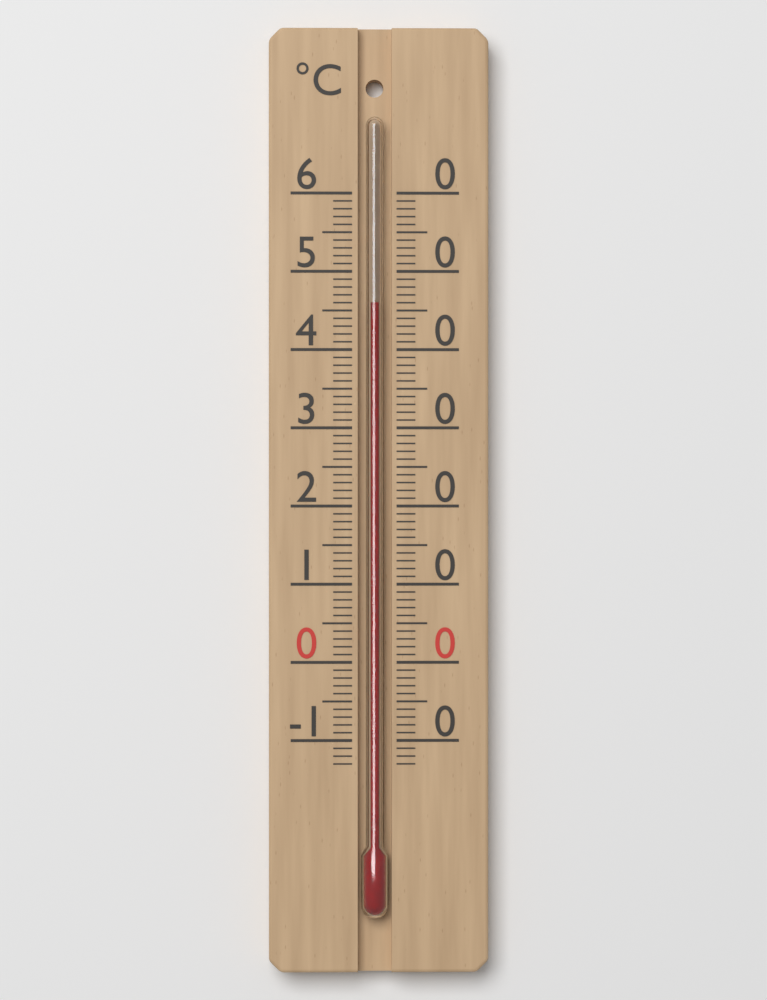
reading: 46 °C
